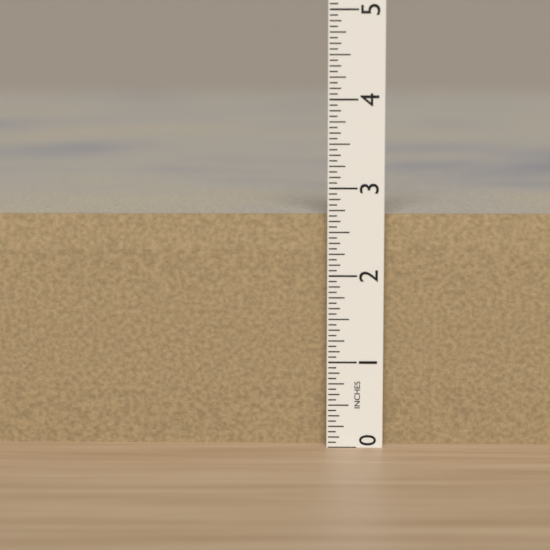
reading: 2.6875 in
